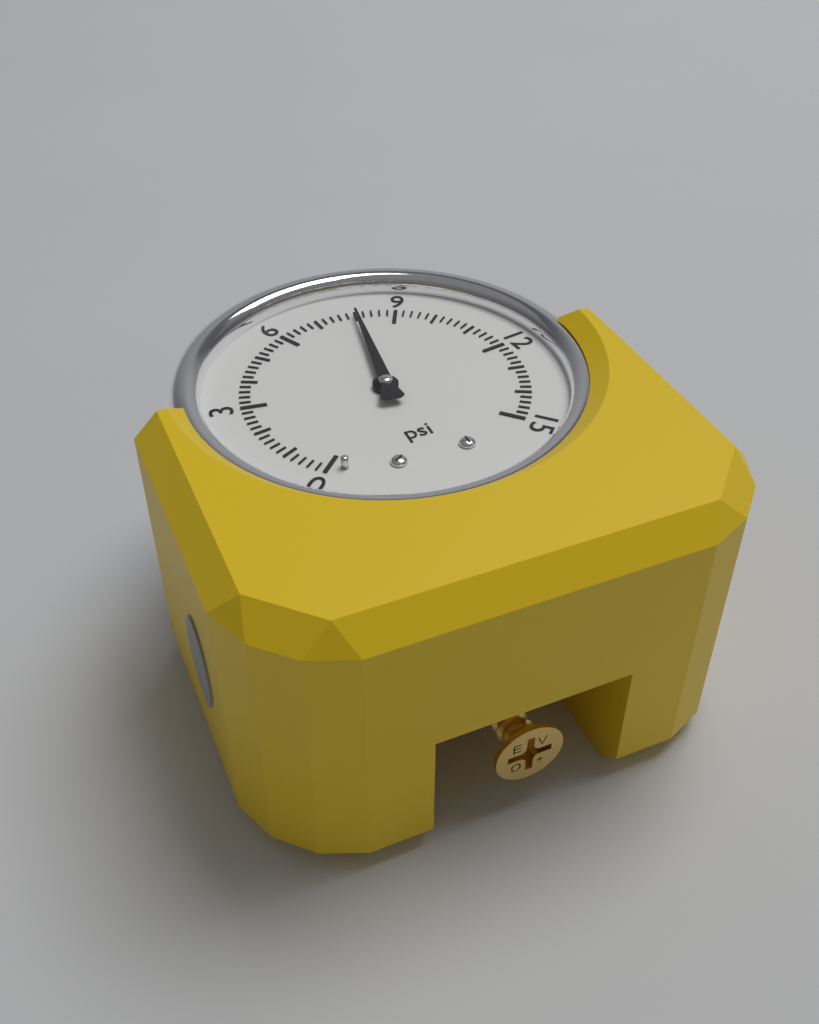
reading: 8.0 psi
